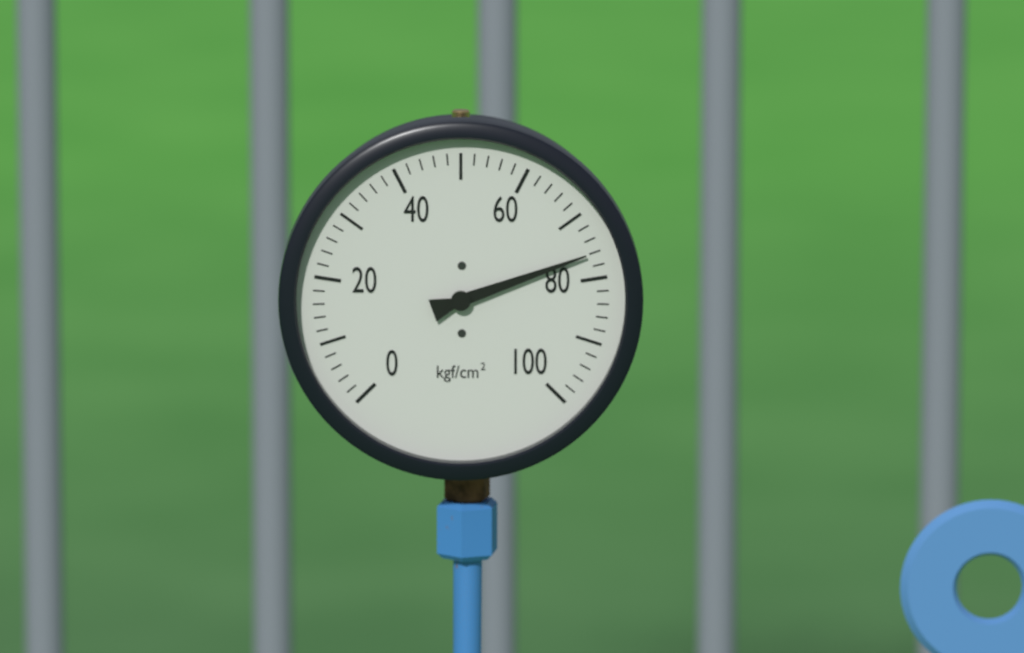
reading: 76 kgf/cm²
